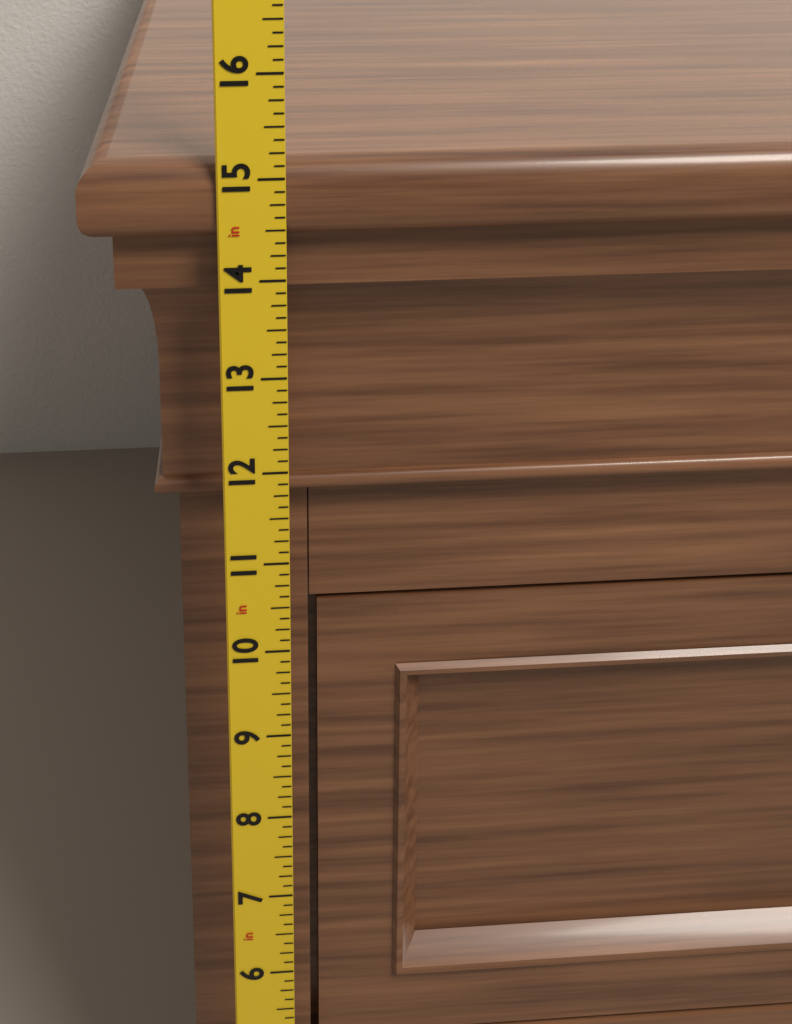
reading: 15.125 in
